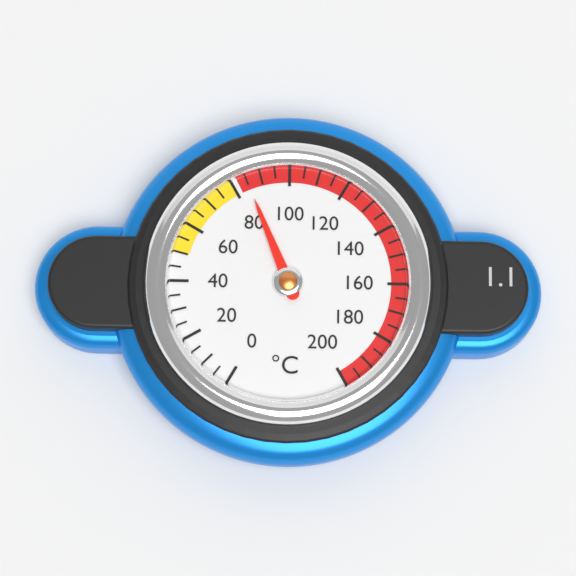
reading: 85 °C
